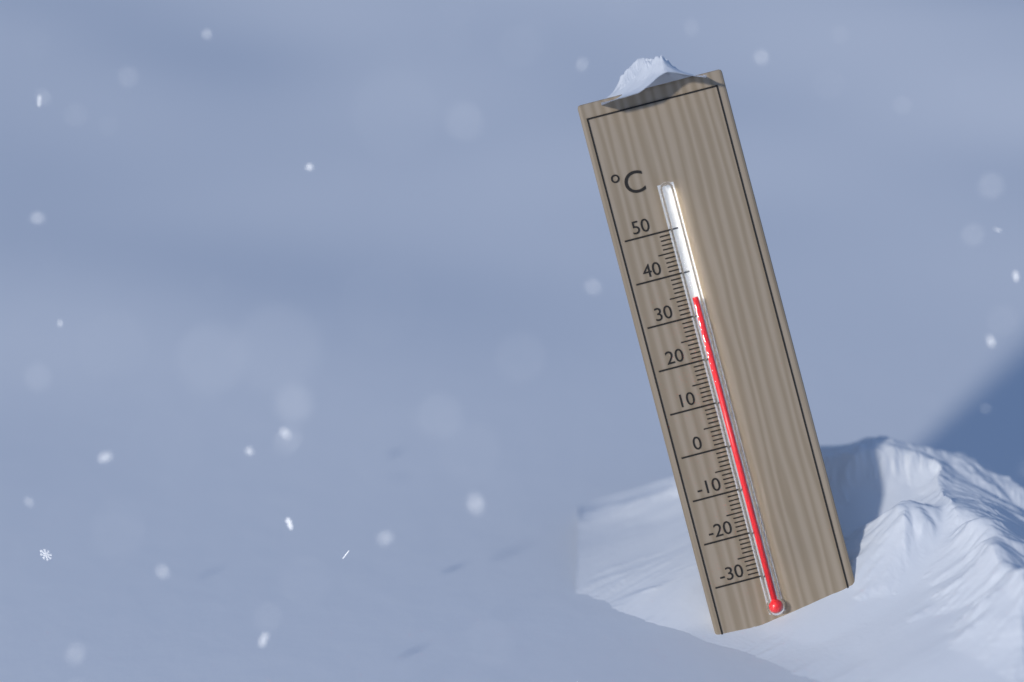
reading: 34 °C
